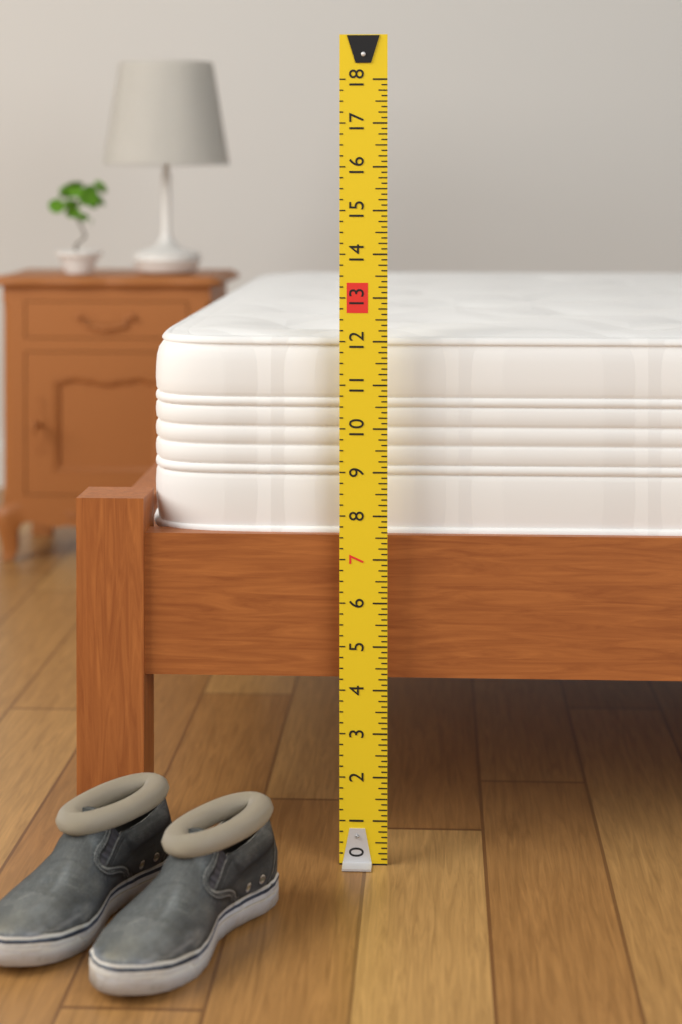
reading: 12.125 (no unit)
